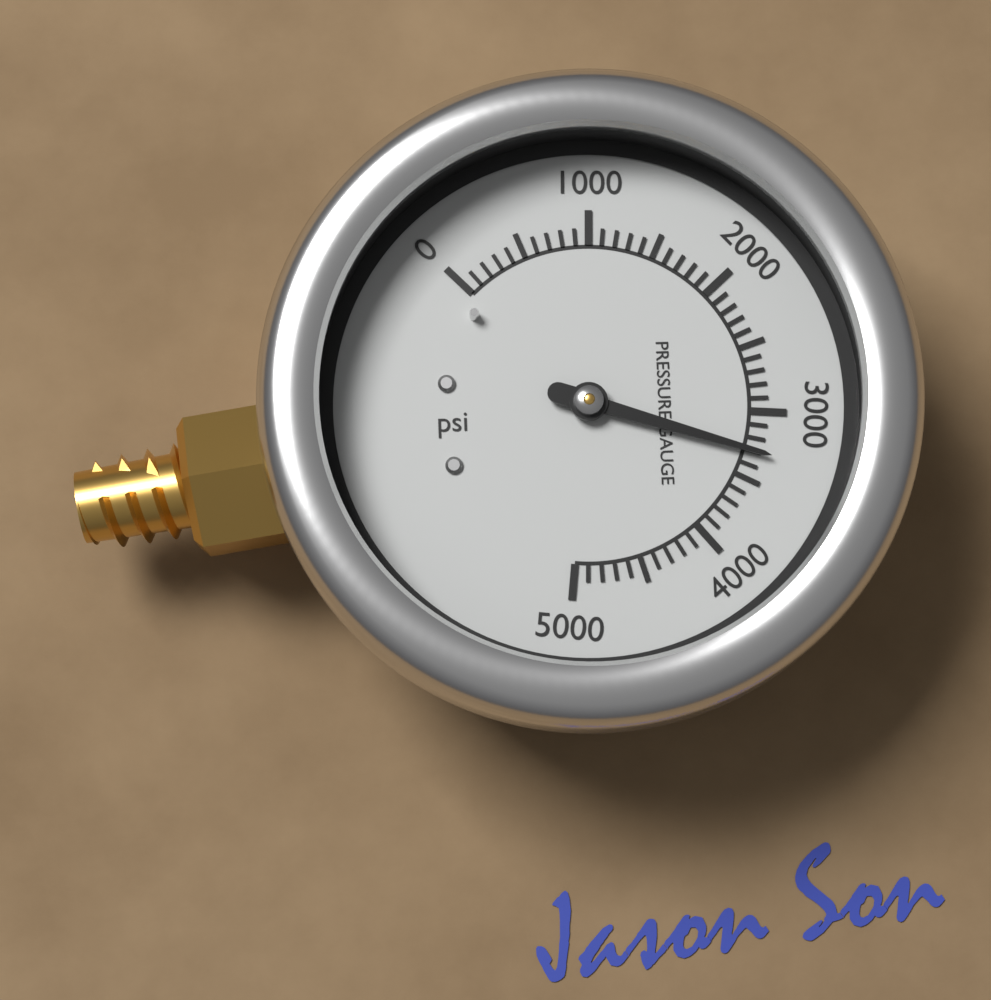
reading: 3300 psi
